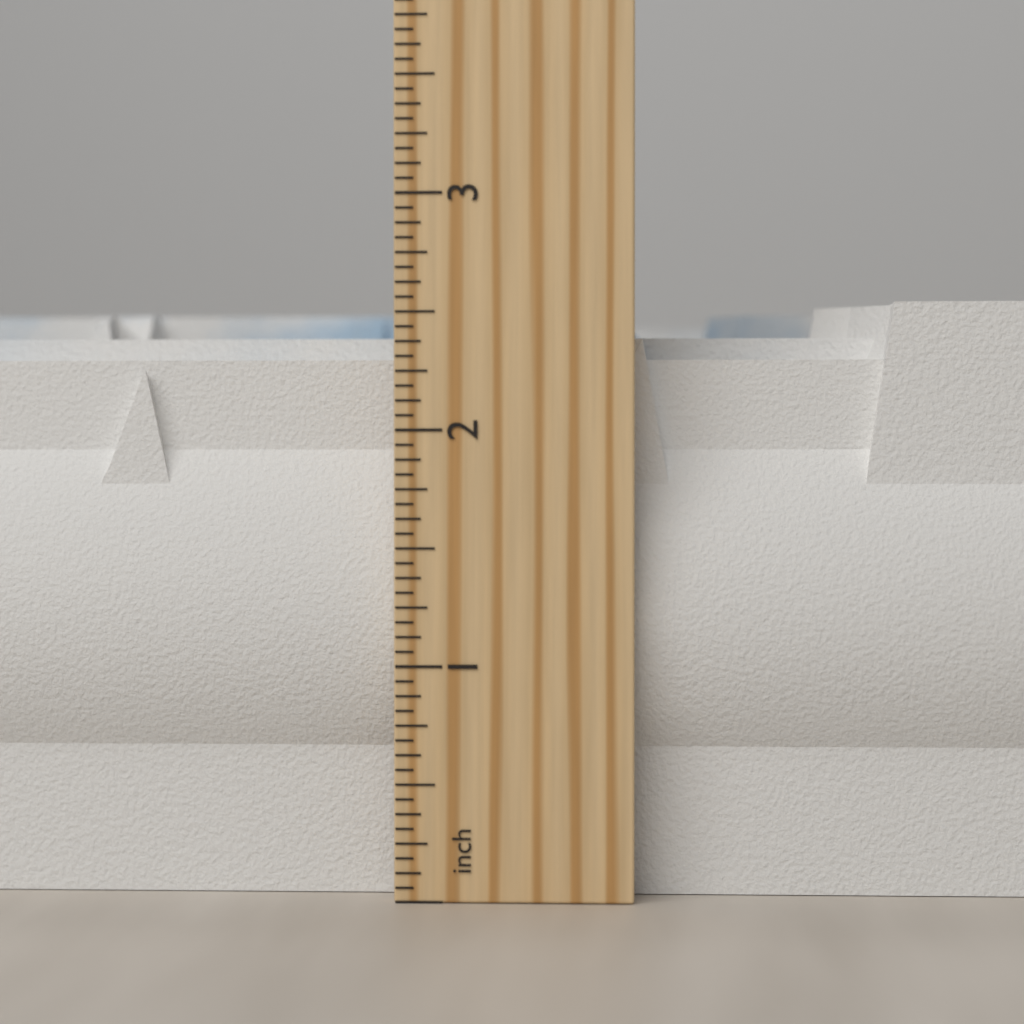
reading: 2.5625 inch
